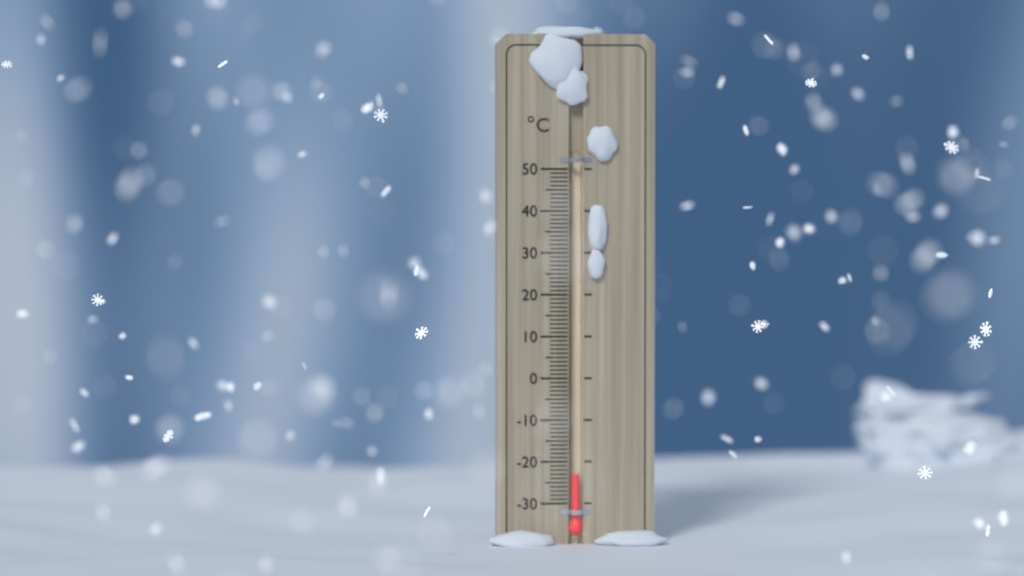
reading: -23 °C
